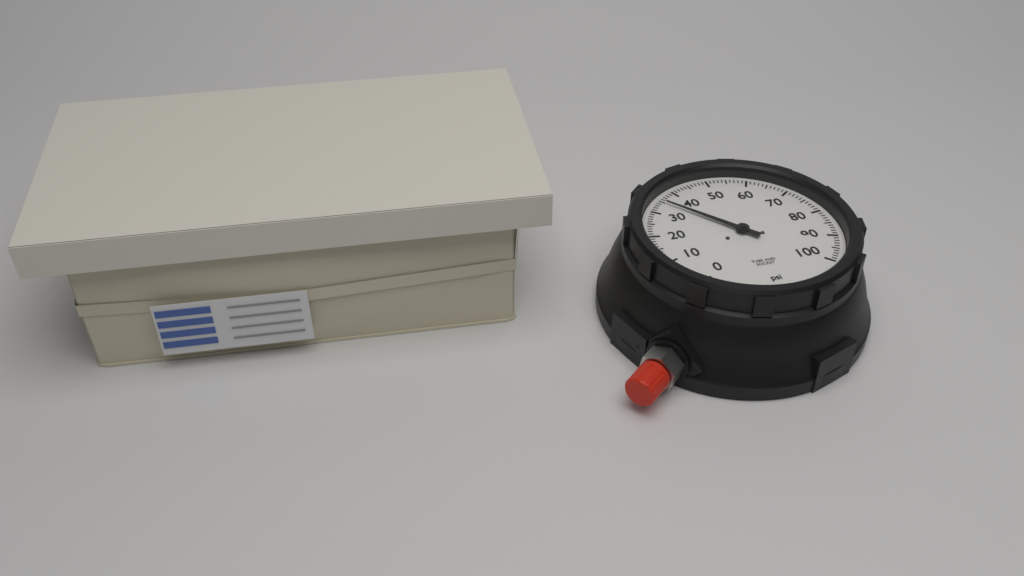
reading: 35 psi
